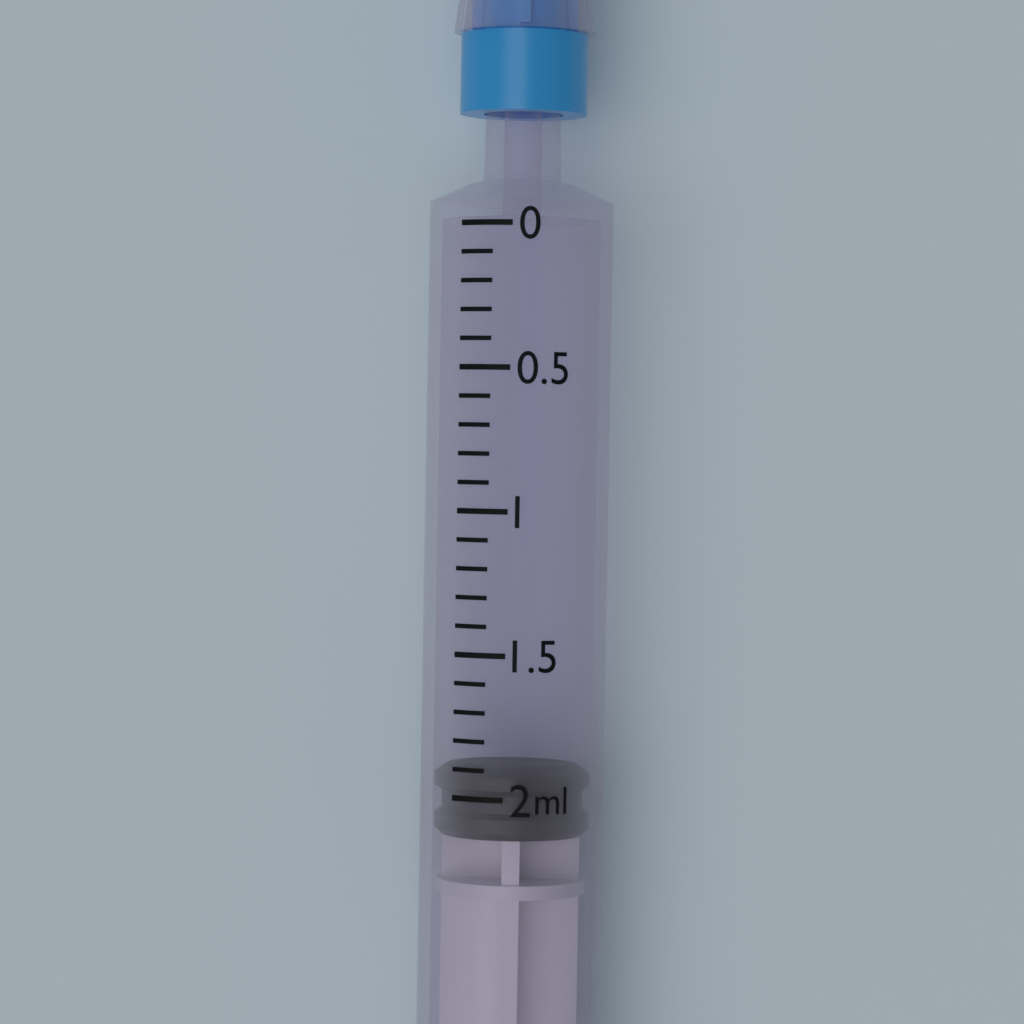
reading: 1.9 ml
